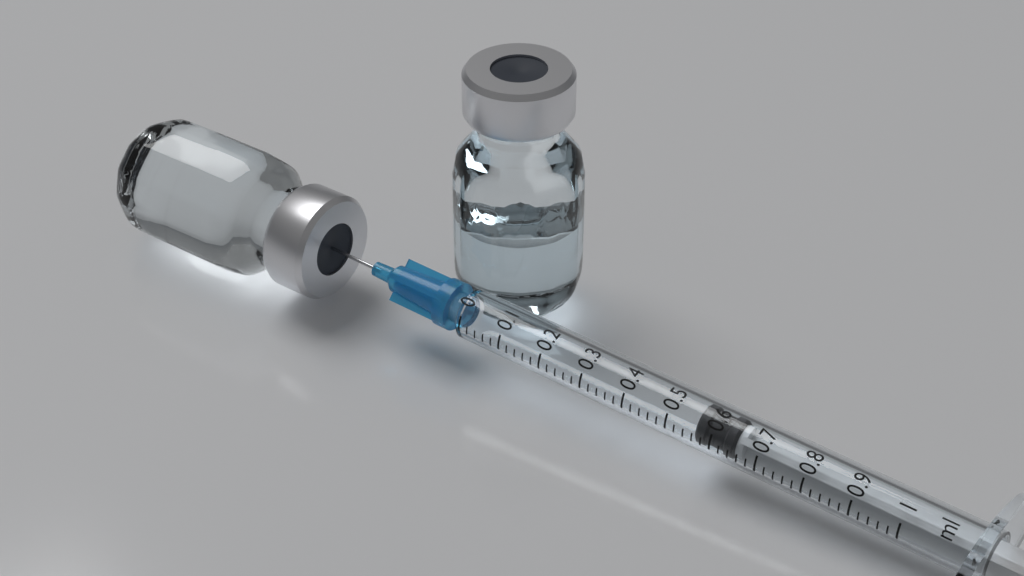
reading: 0.56 ml
